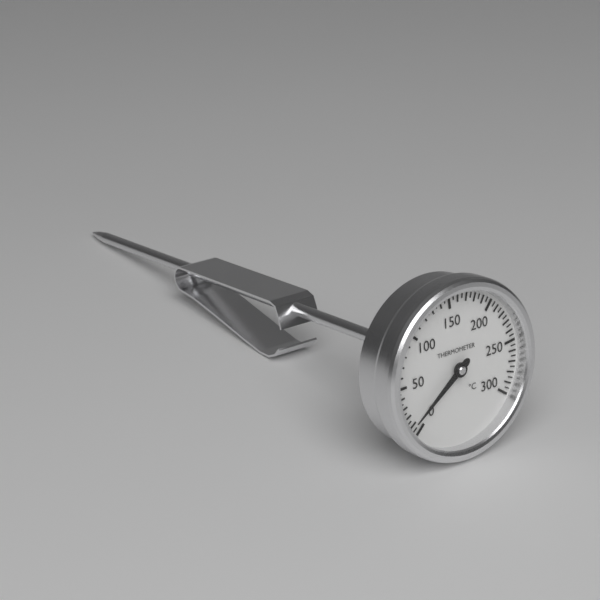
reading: 10 °C
